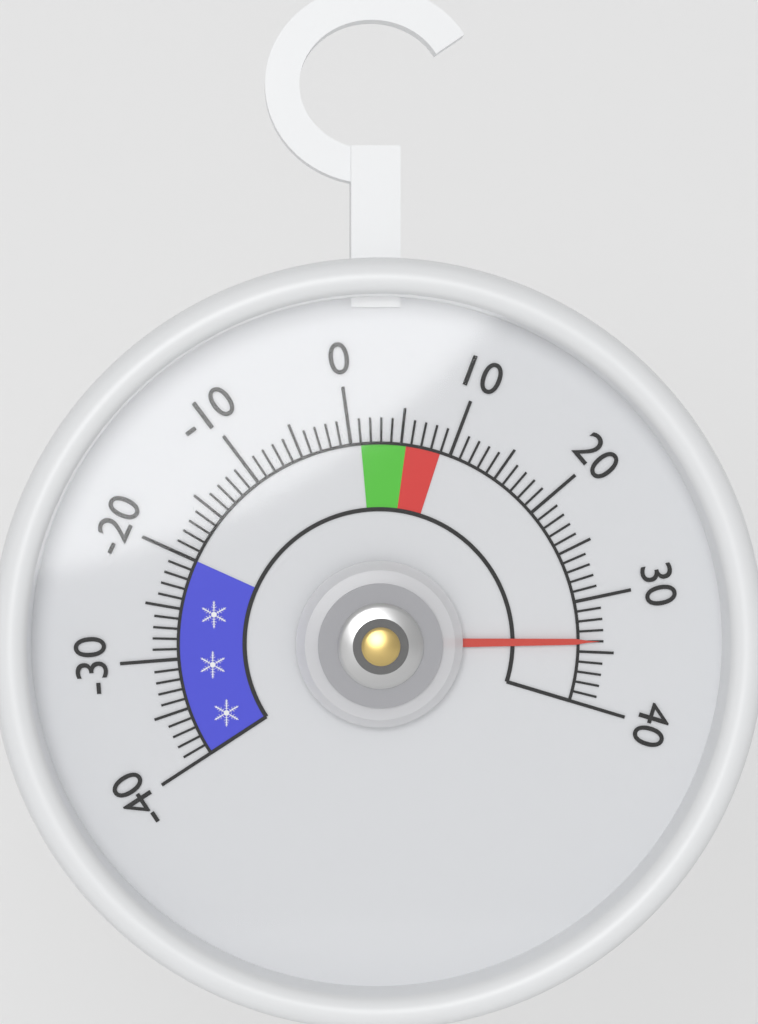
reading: 34 (no unit)
